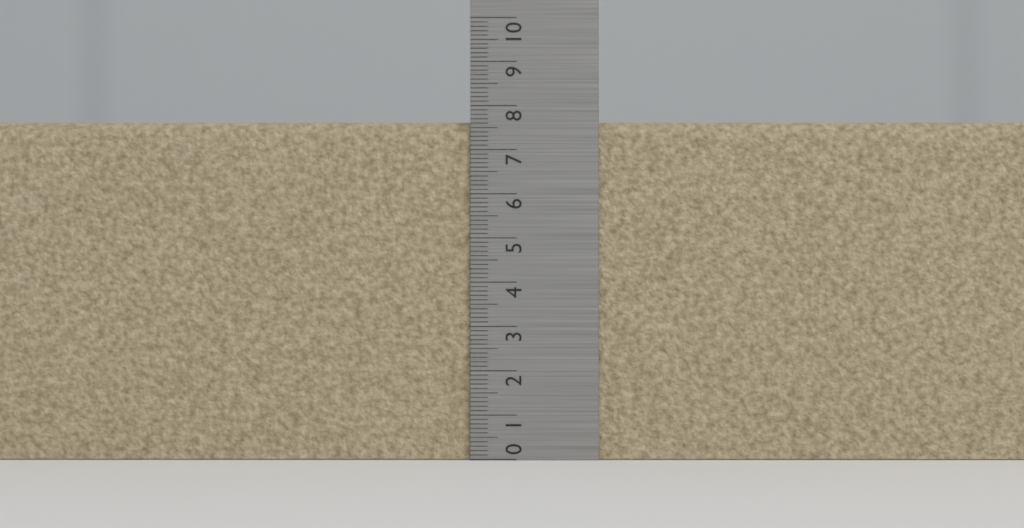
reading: 7.7 (no unit)
